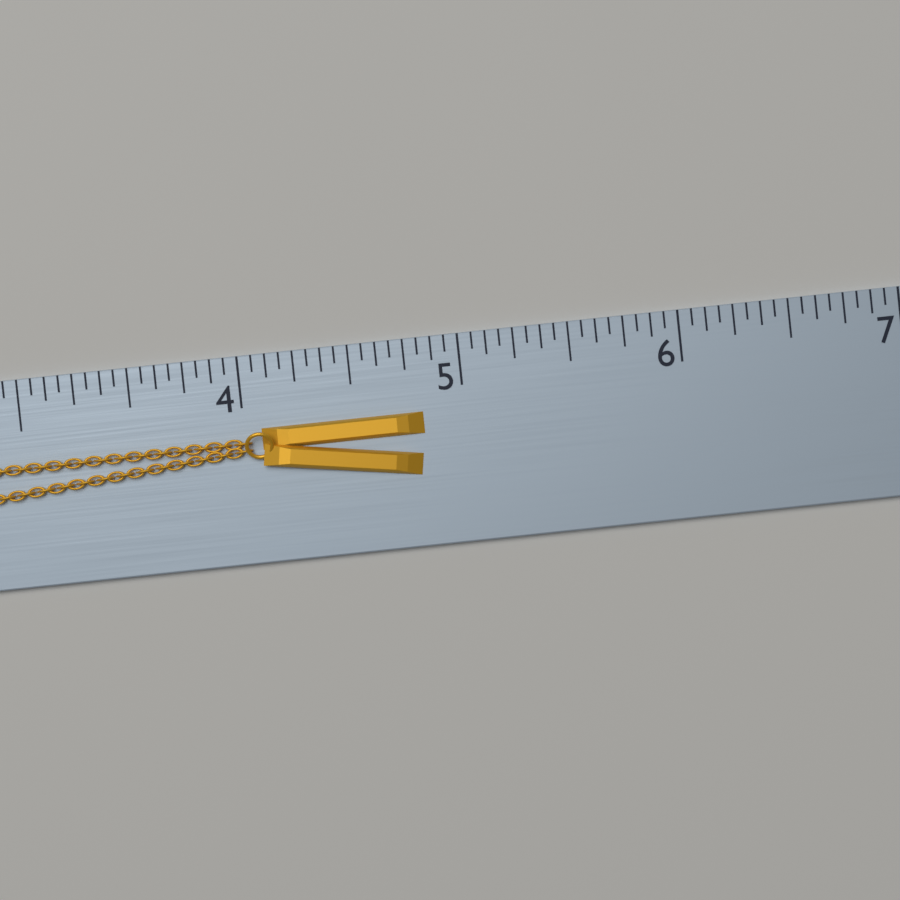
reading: 4.8125 (no unit)
